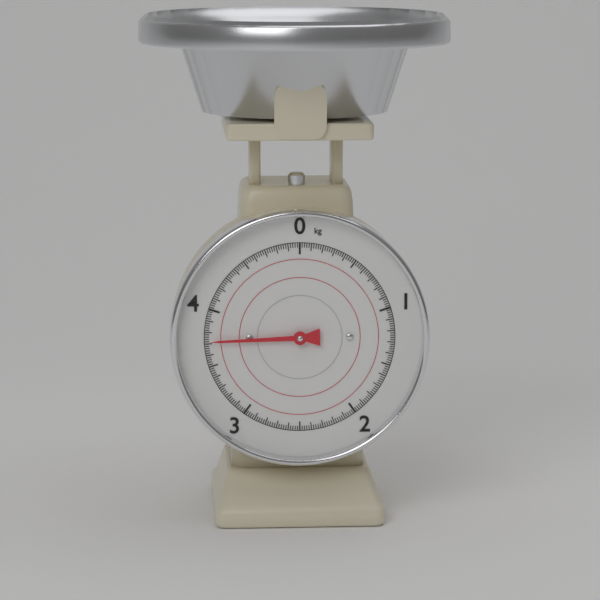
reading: 3.72 kg
